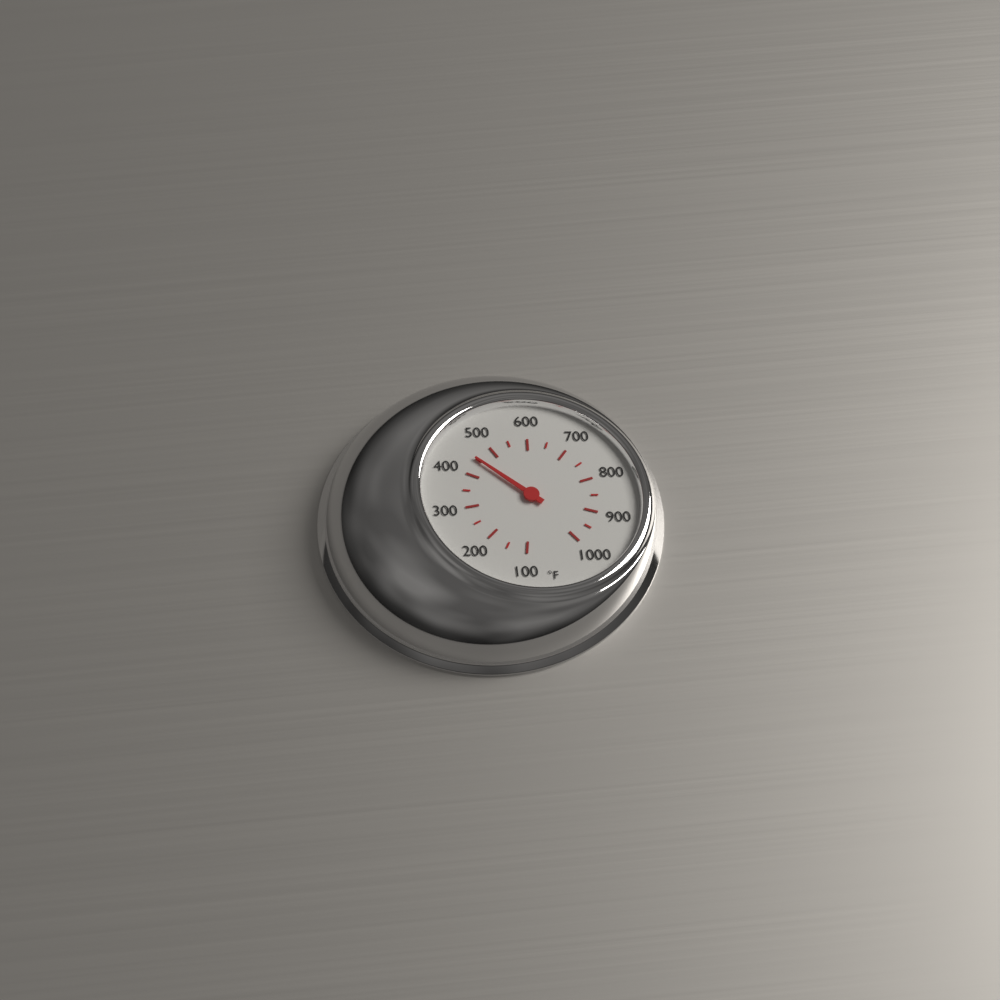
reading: 450 °F
